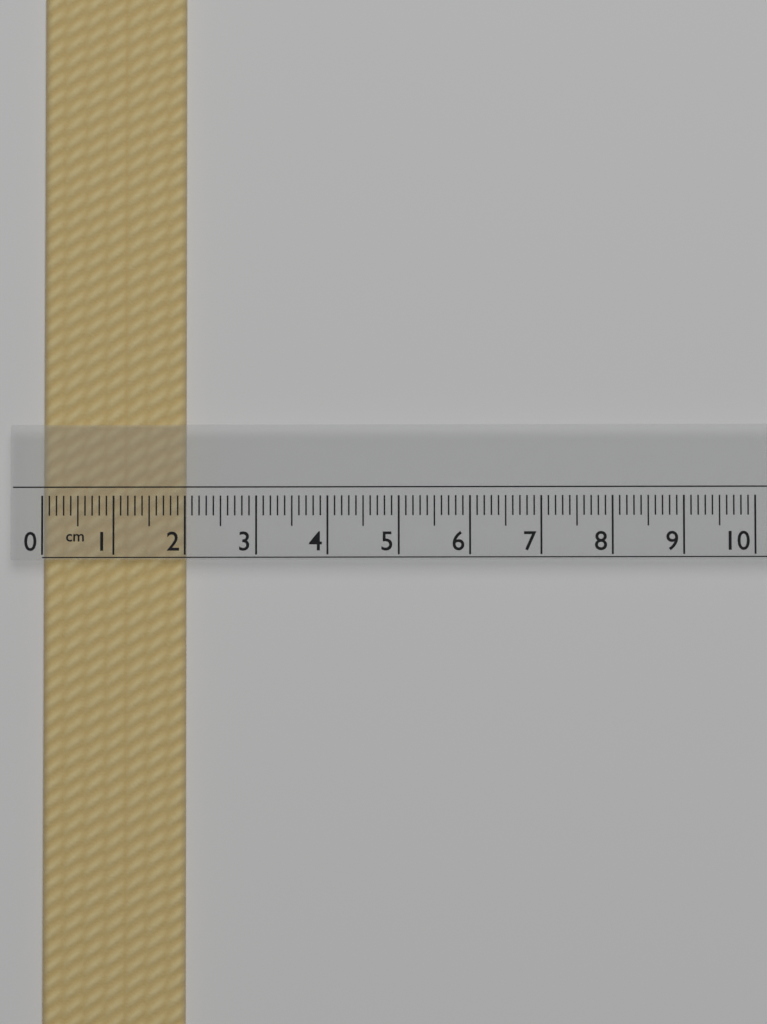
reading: 2.0 cm
